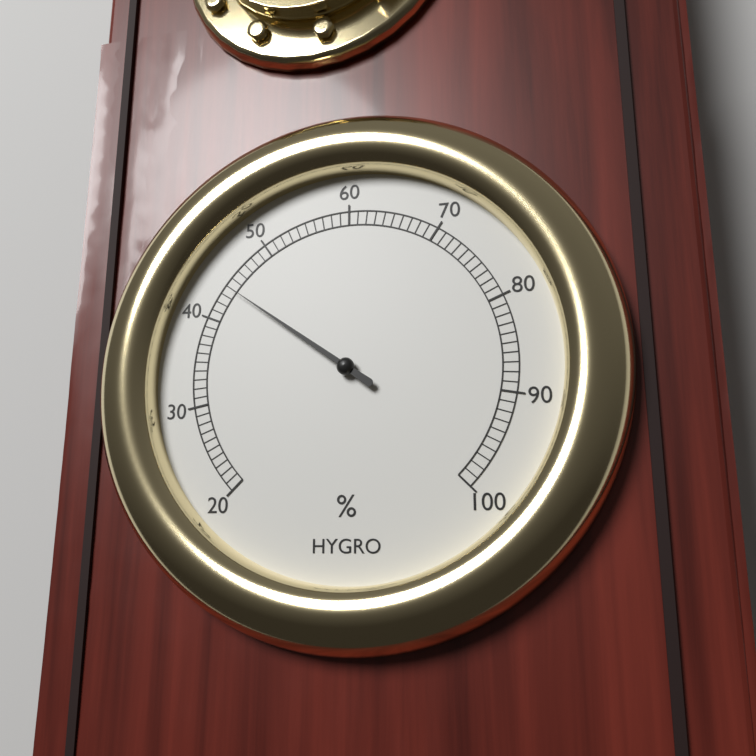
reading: 44 %
